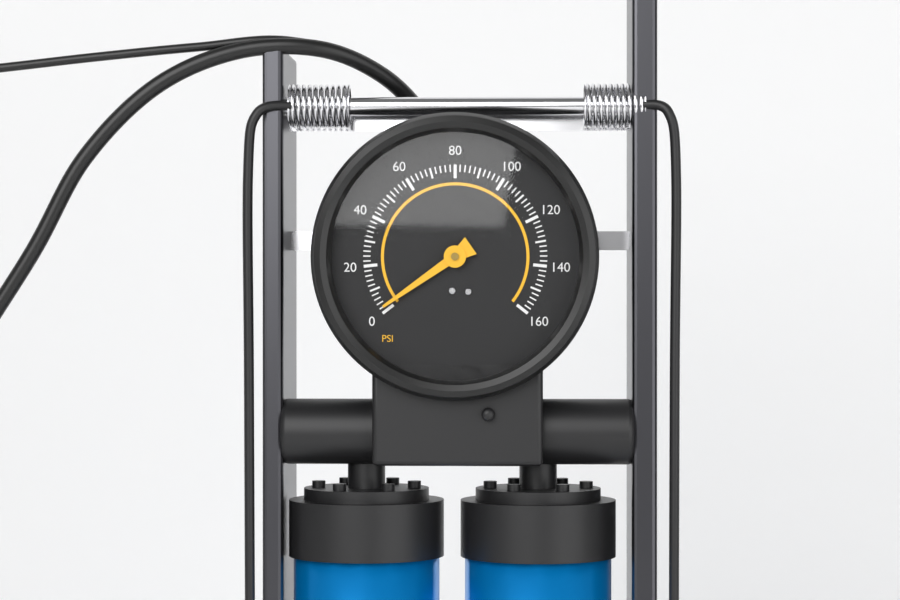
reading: 2 psi
